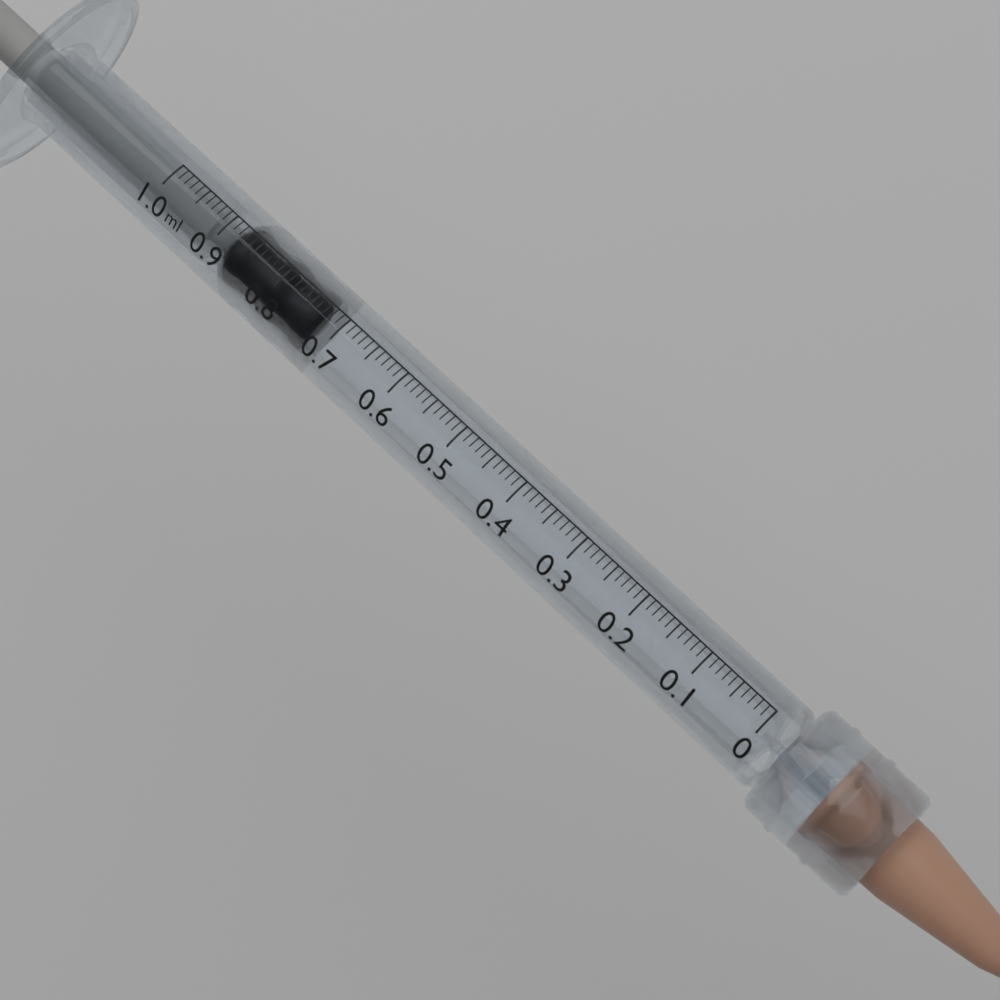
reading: 0.73 ml
